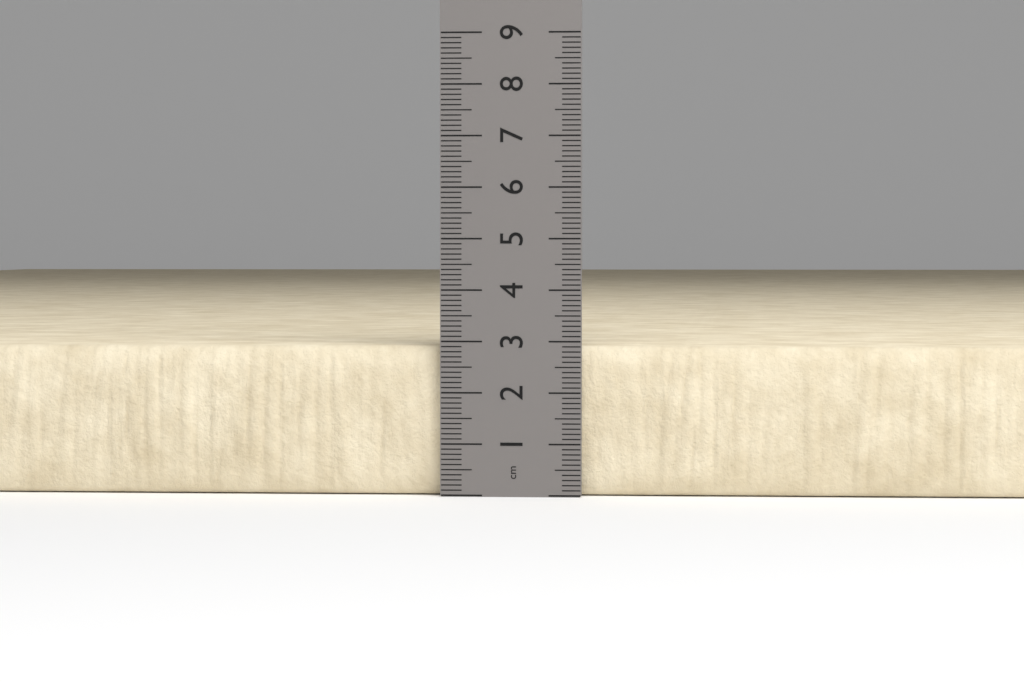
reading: 2.9 cm
